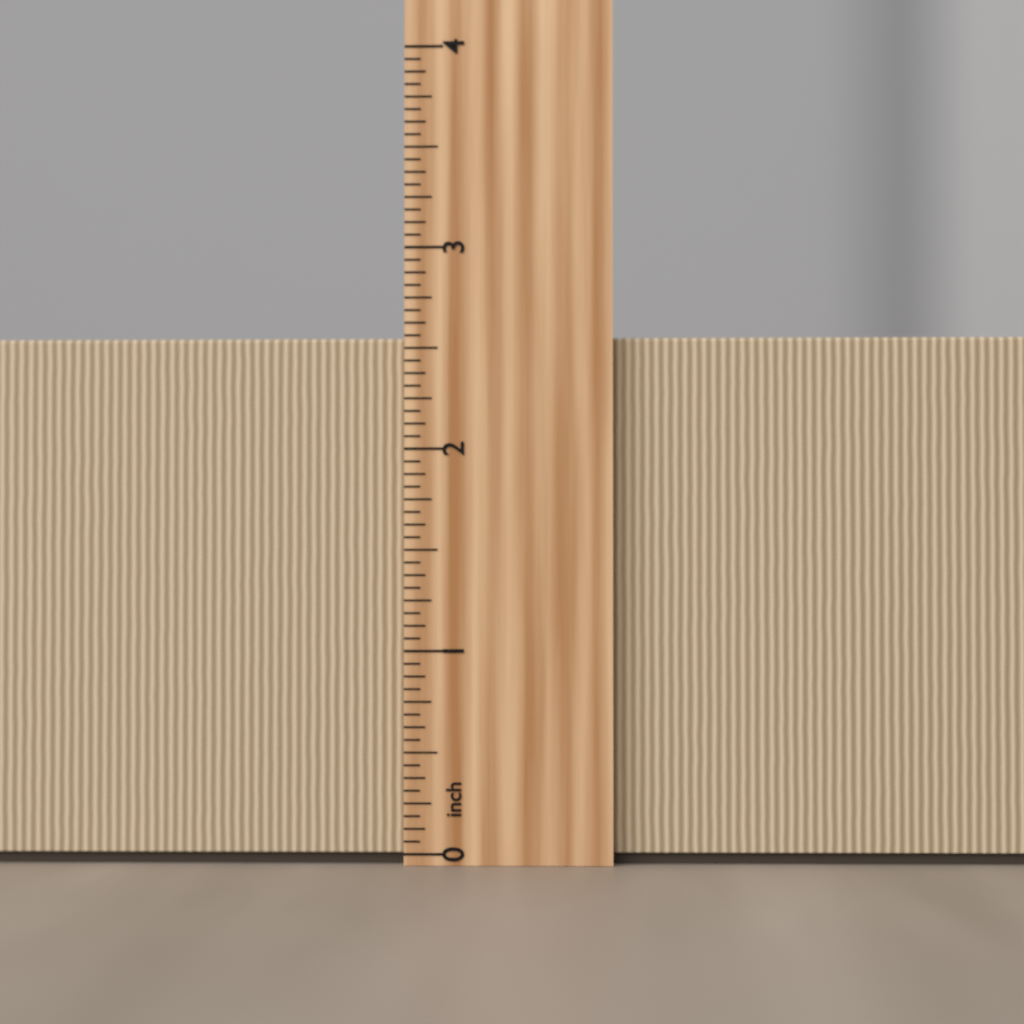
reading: 2.5625 inch
